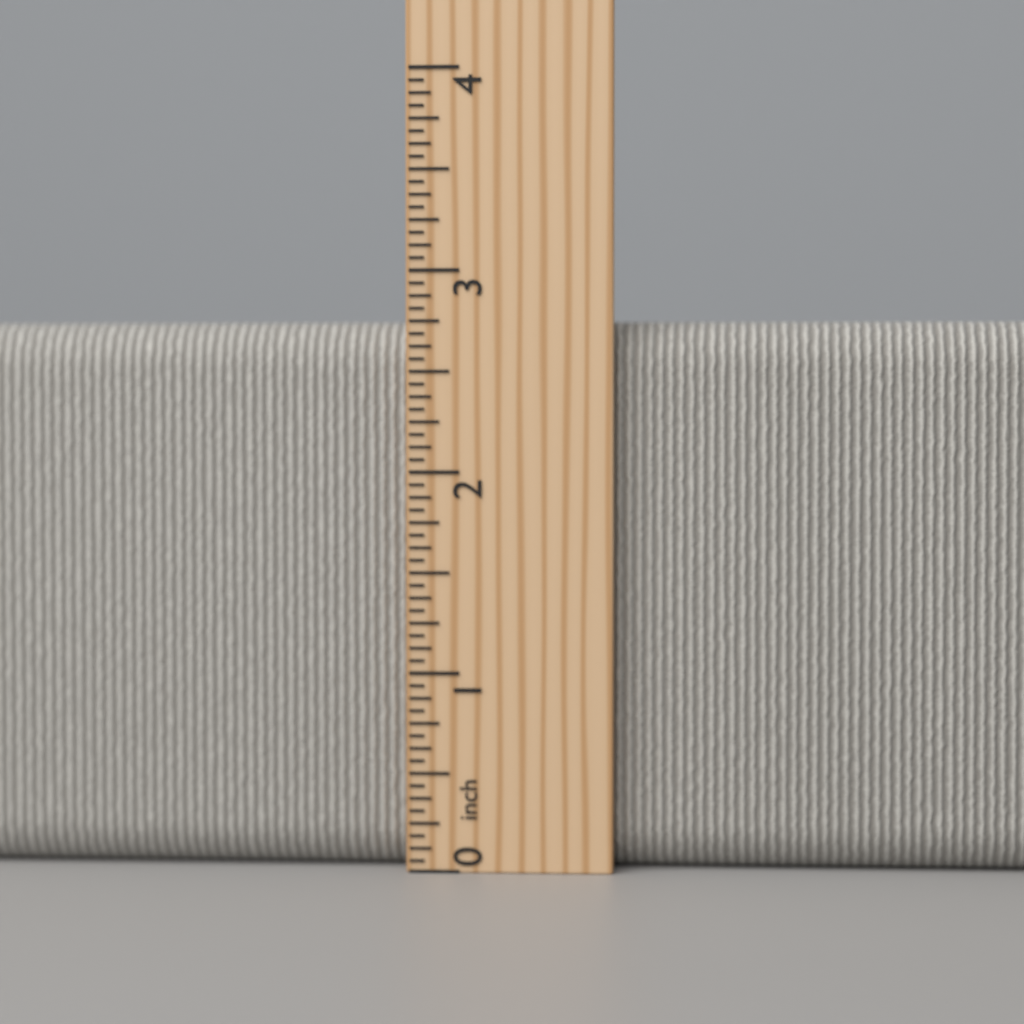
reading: 2.7500 inch
